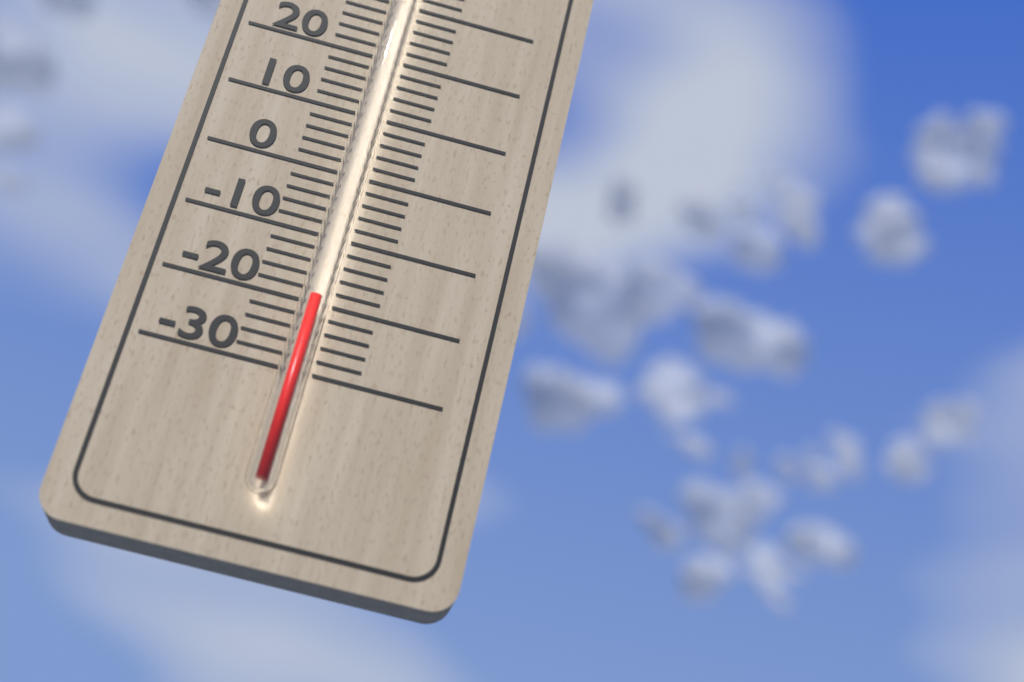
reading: -20 °C
